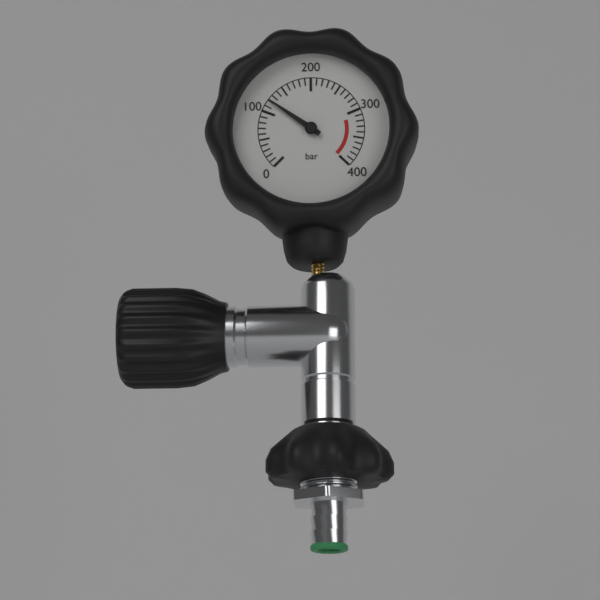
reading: 120 bar
